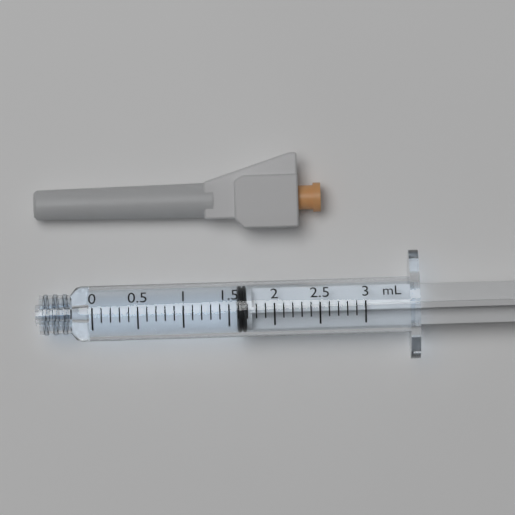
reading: 1.6 ml
